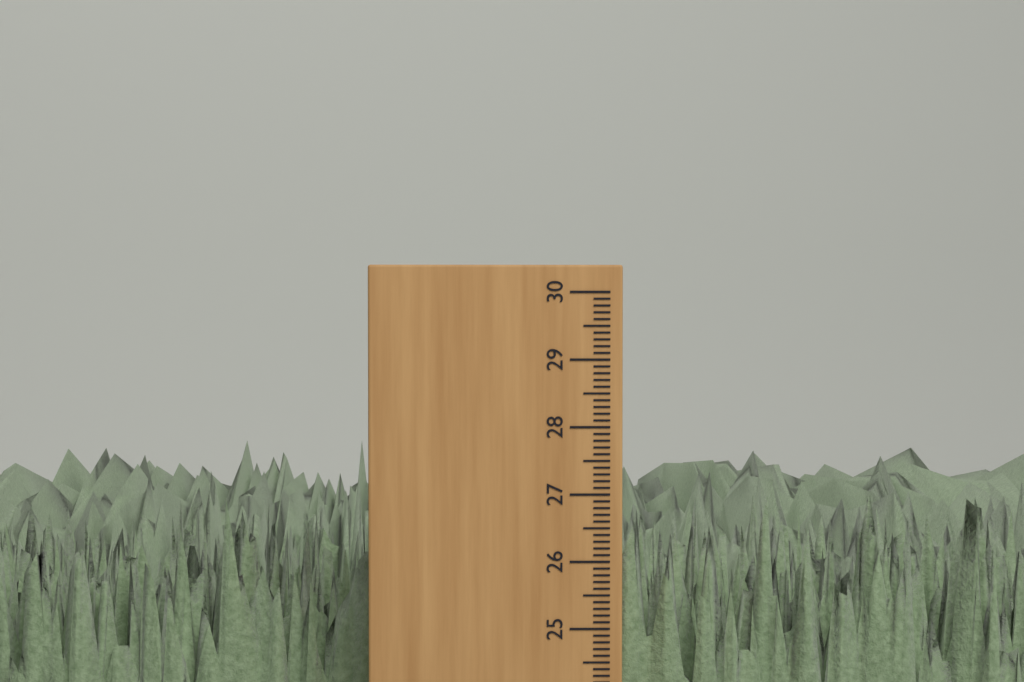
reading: 26.9 cm
